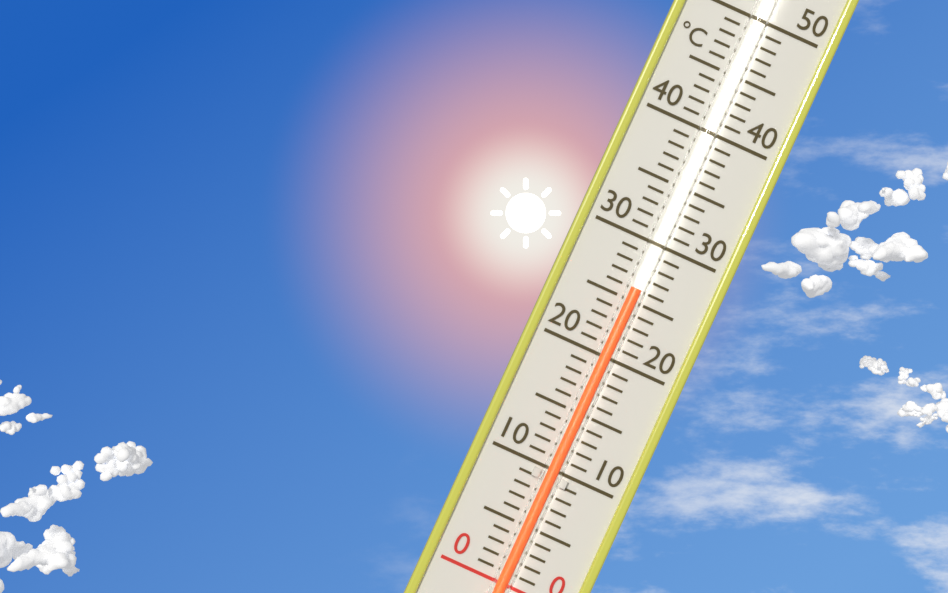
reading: 26 °C
